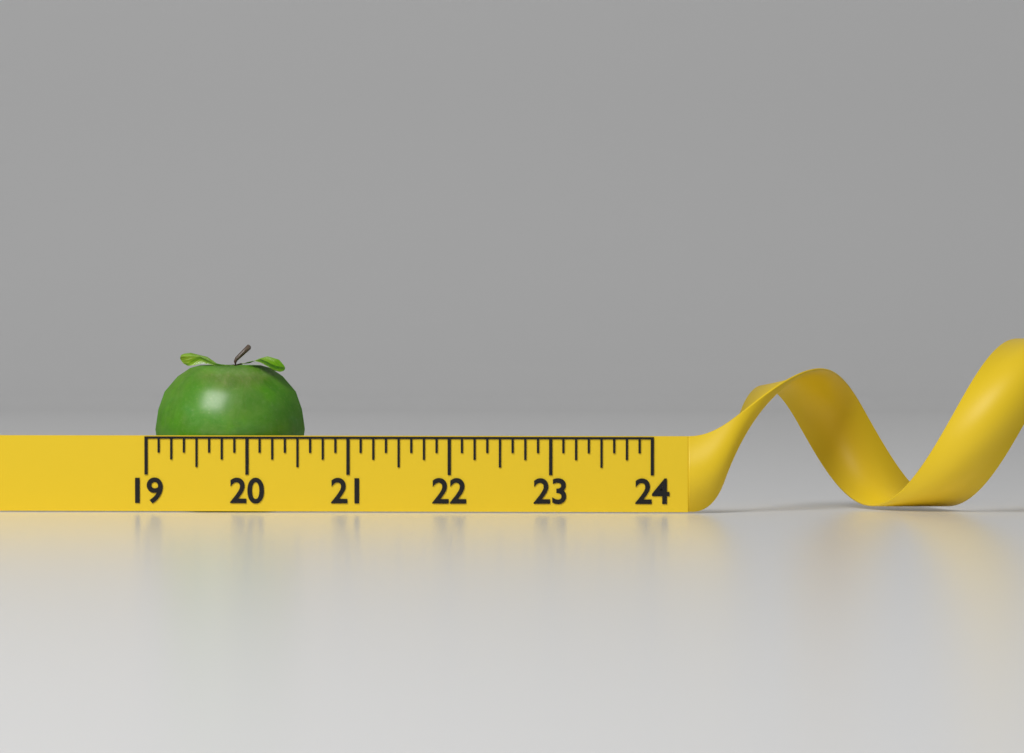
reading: 20.500 (no unit)
